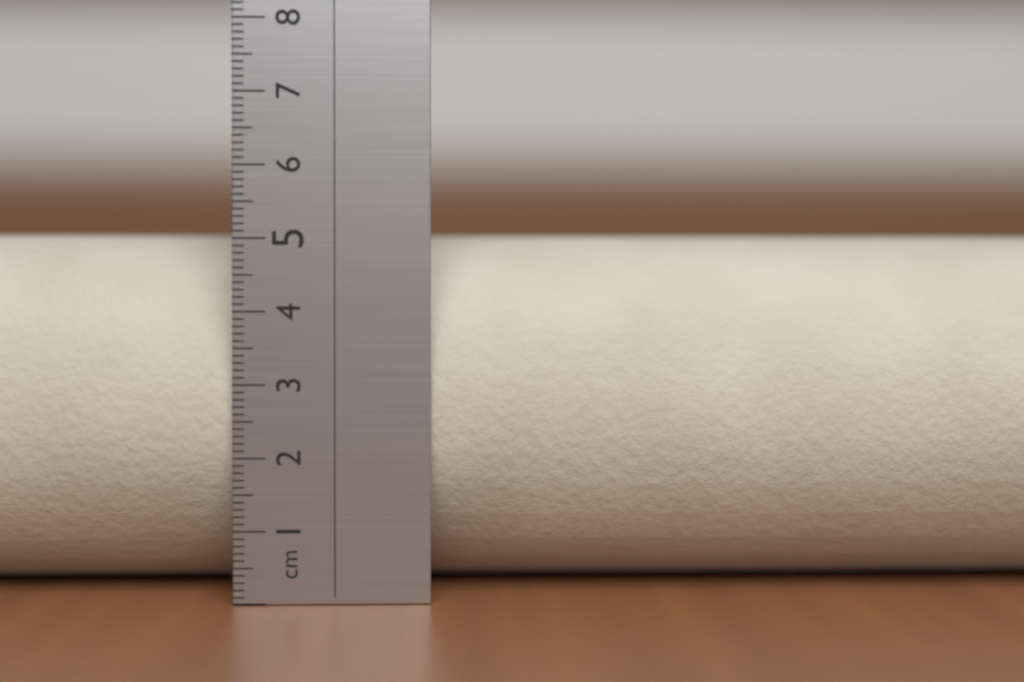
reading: 5.2 cm
